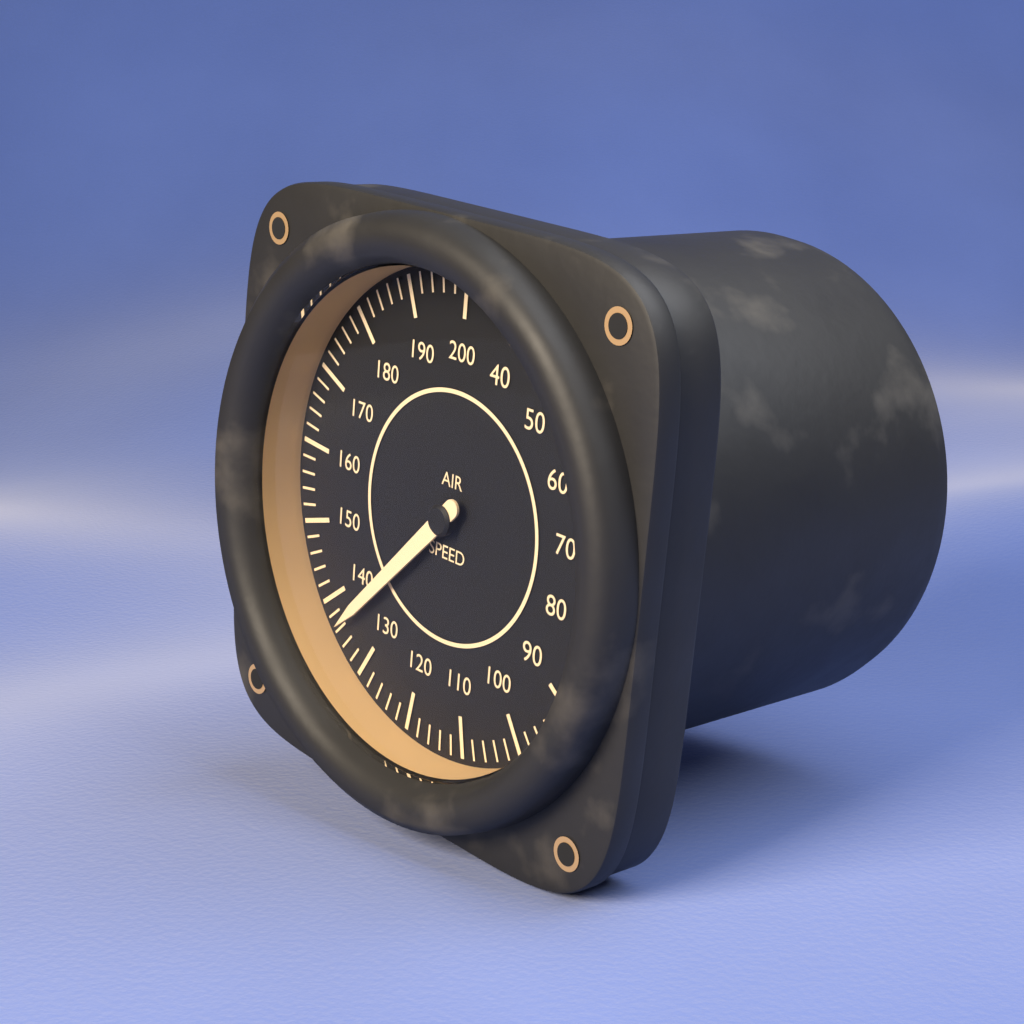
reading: 136 (no unit)
